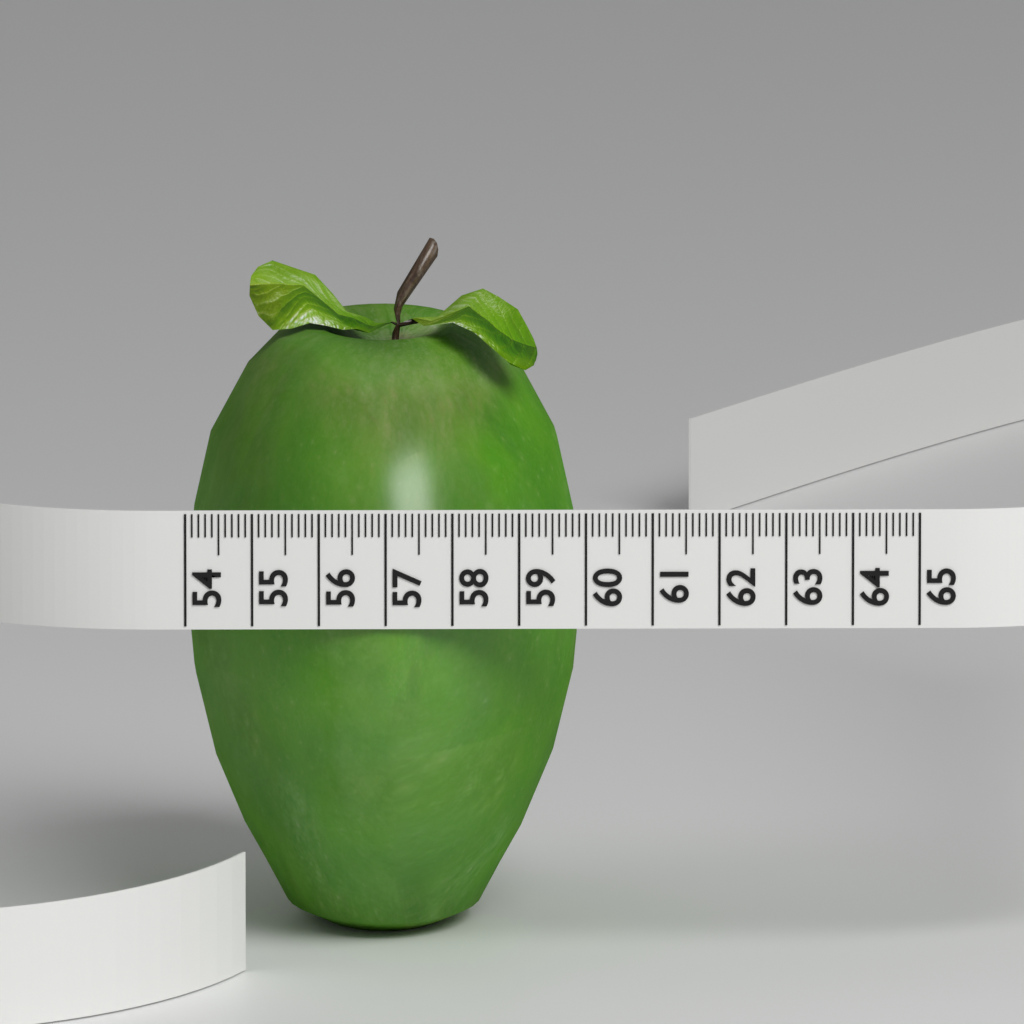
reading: 60.0 (no unit)
